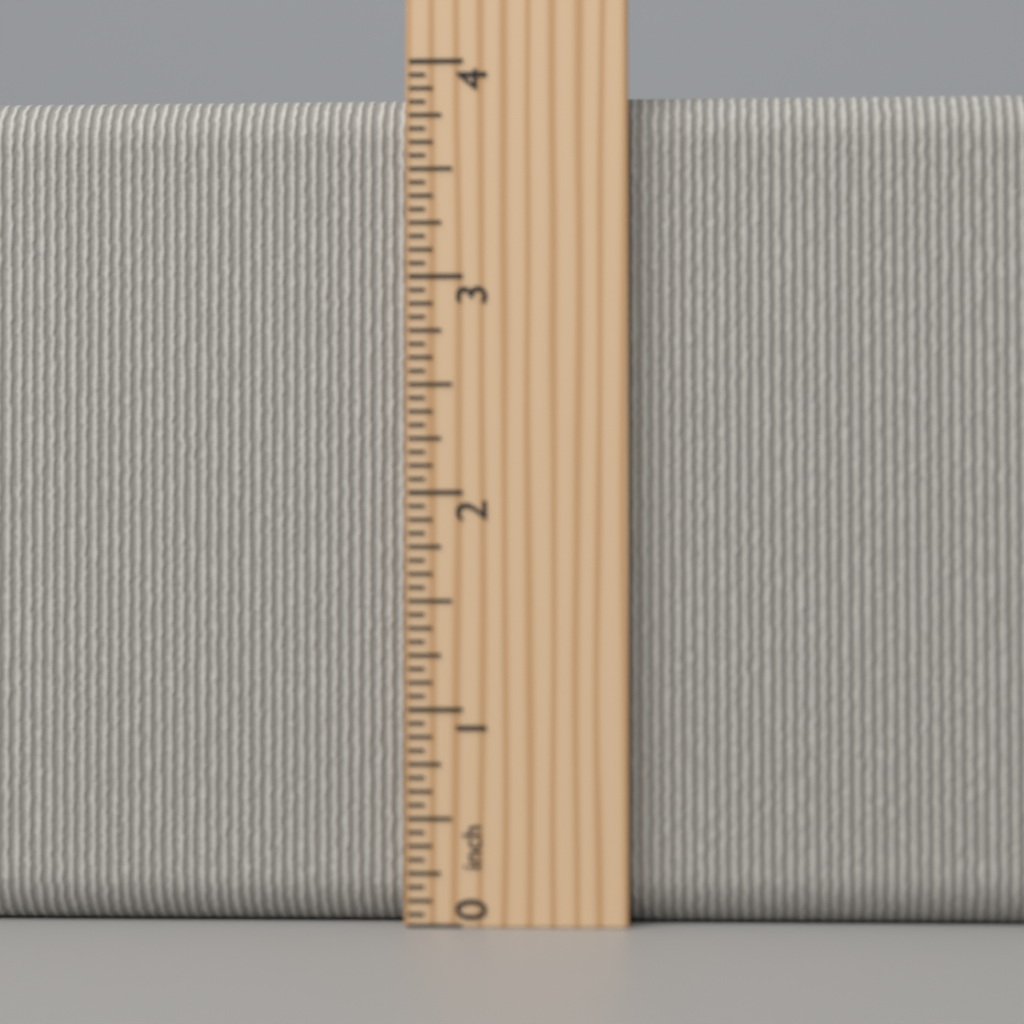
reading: 3.8750 inch
